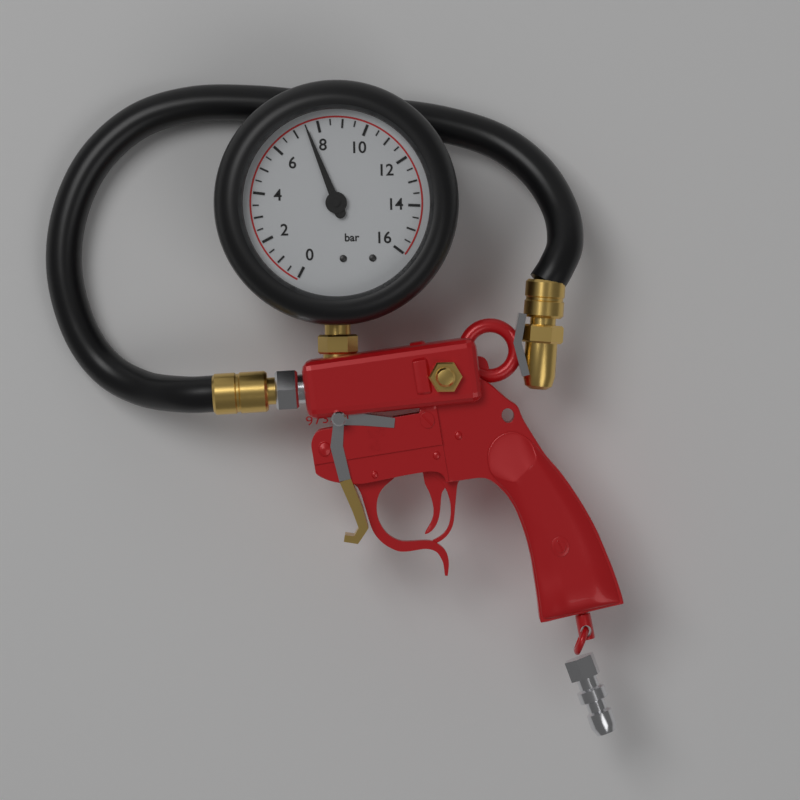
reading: 7.5 bar
